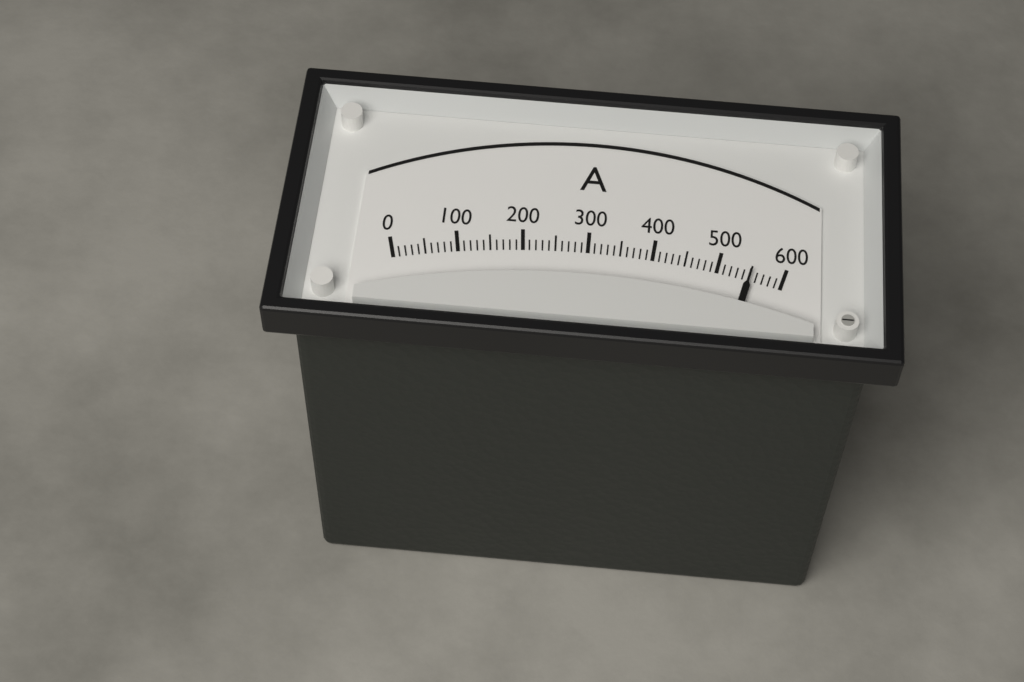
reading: 550 A
